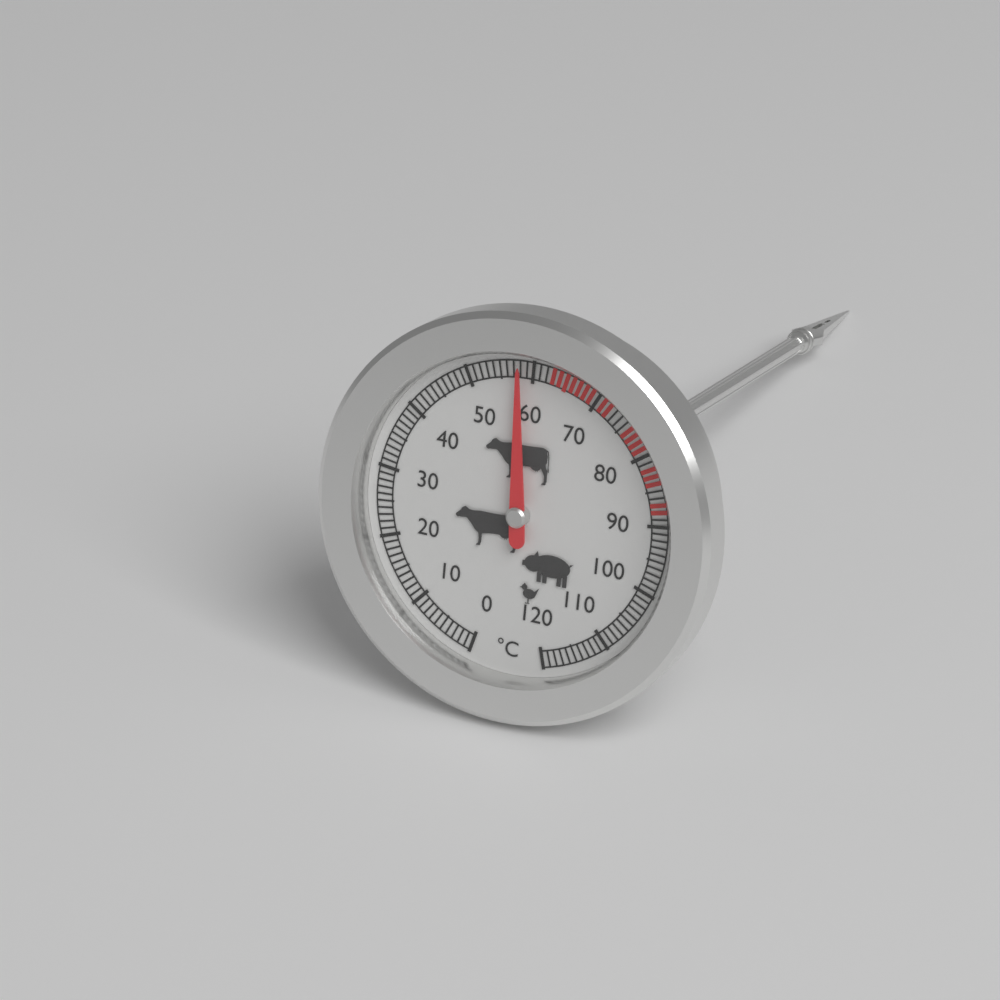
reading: 58 °C
